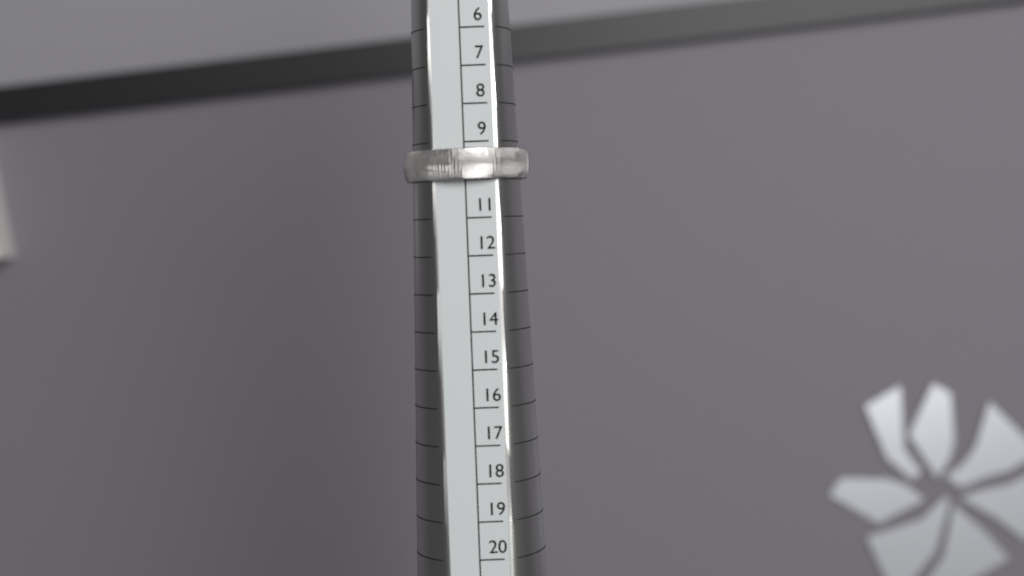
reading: 10 (no unit)
